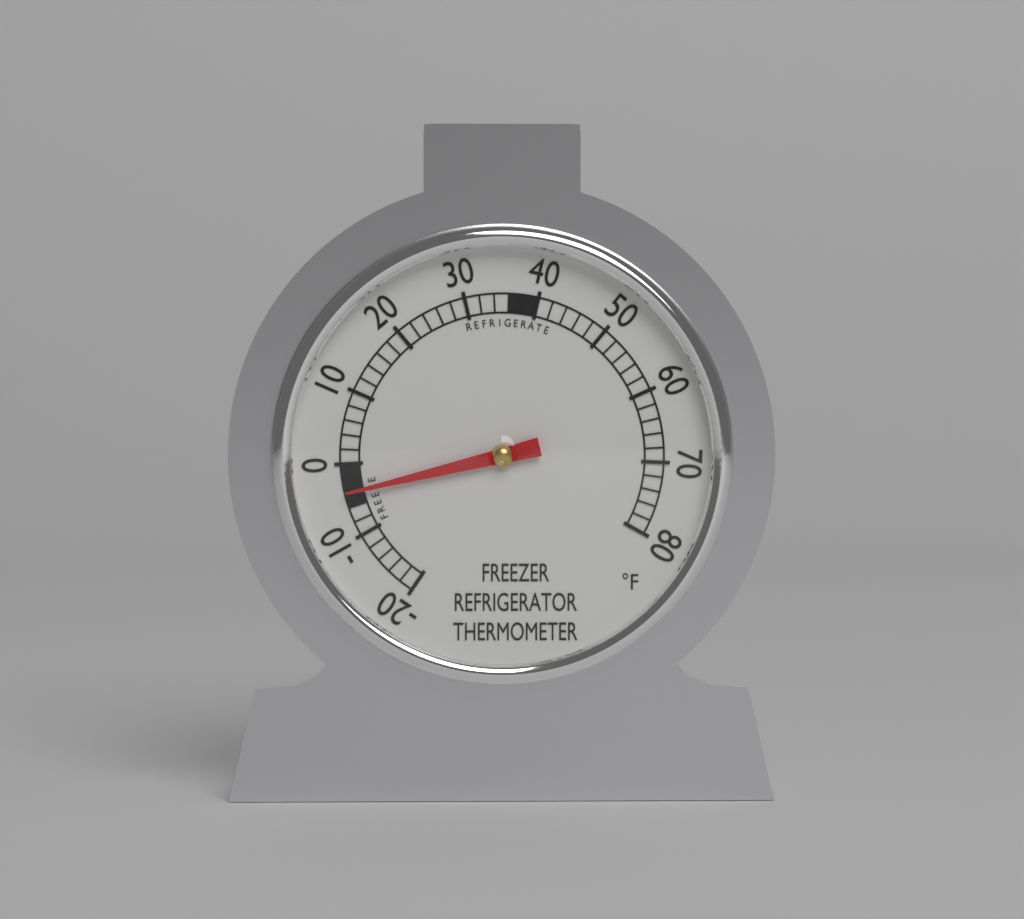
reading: -4 °F
